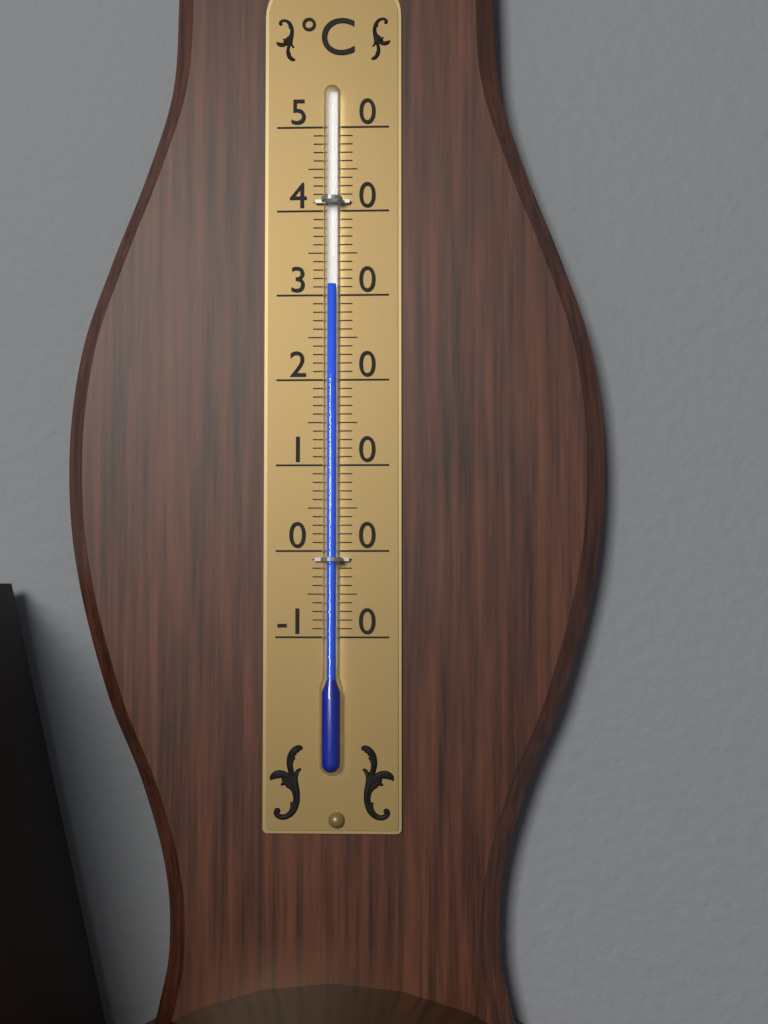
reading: 31 °C
